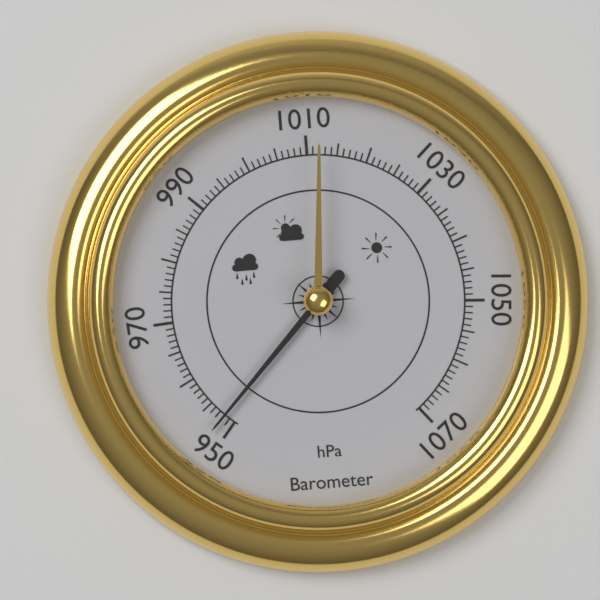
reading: 952 hPa
